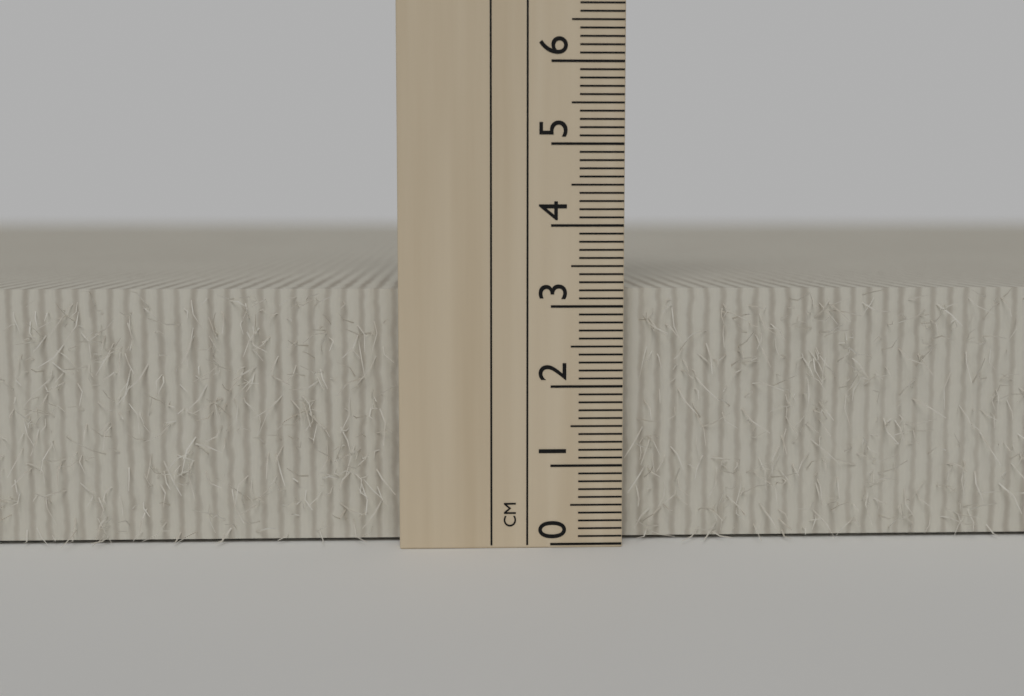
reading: 3.2 cm
